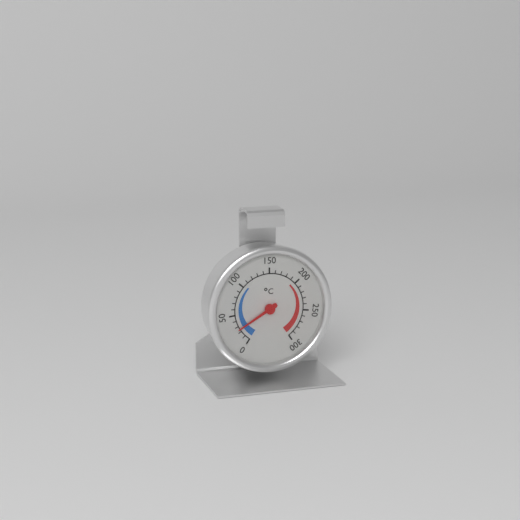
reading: 25 °C
